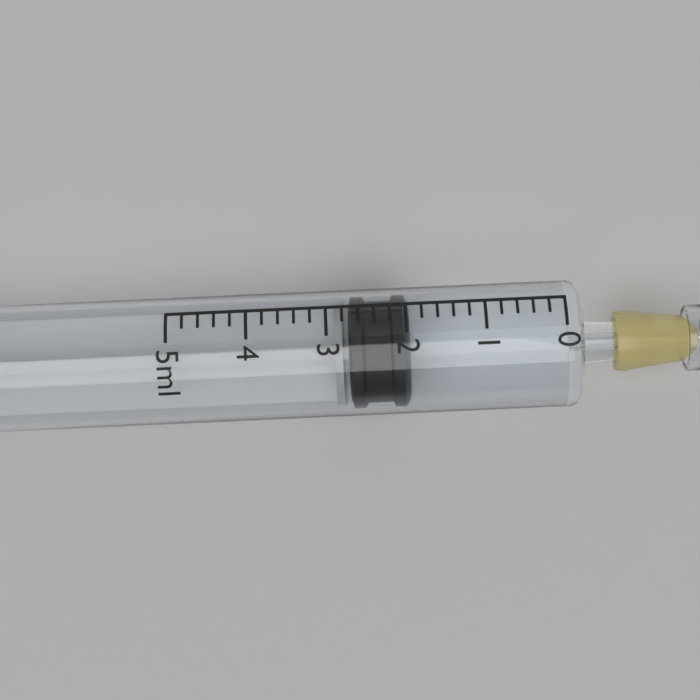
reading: 2.0 ml
